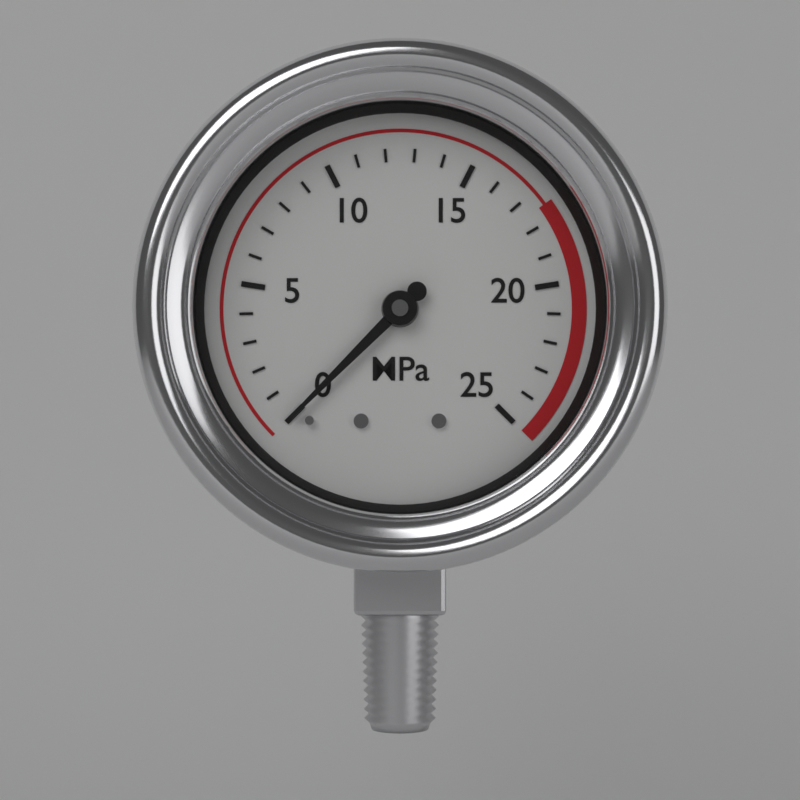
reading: 0 MPa
